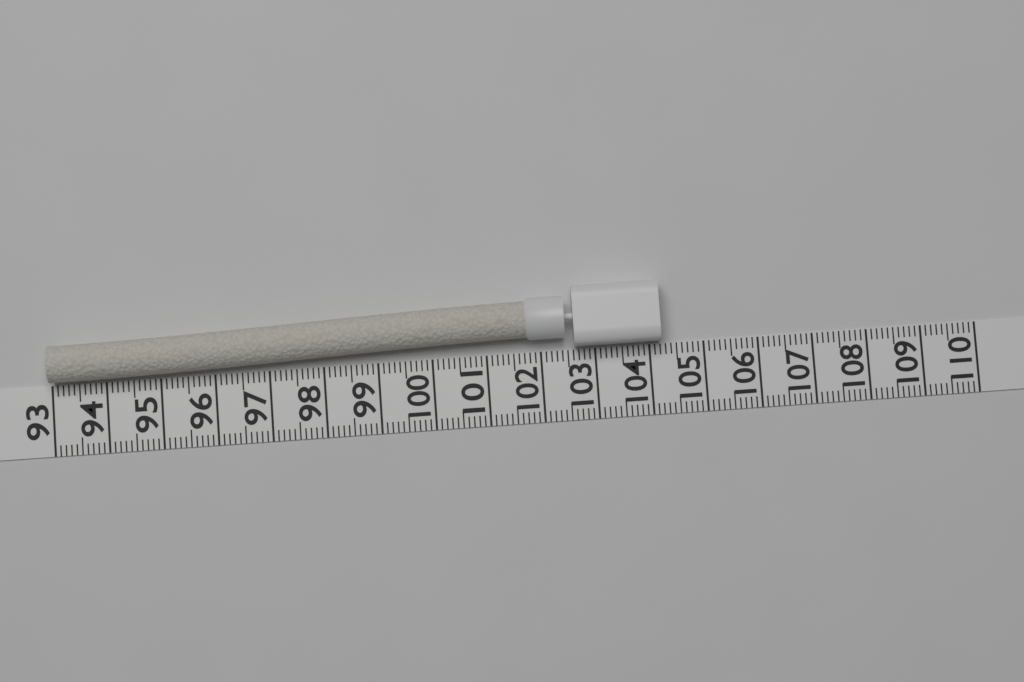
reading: 104.2 (no unit)
